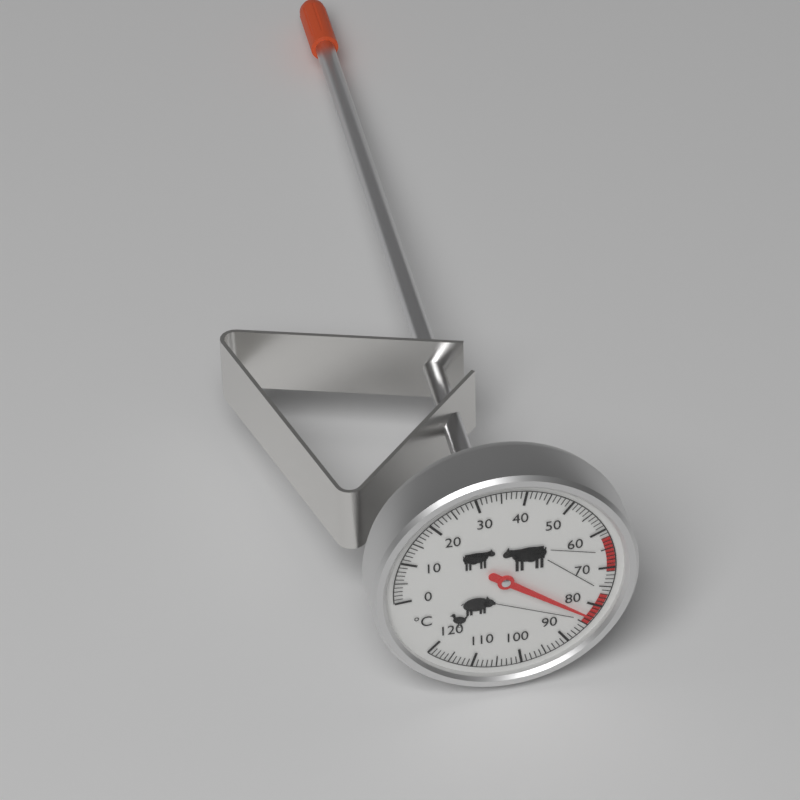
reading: 83 °C
